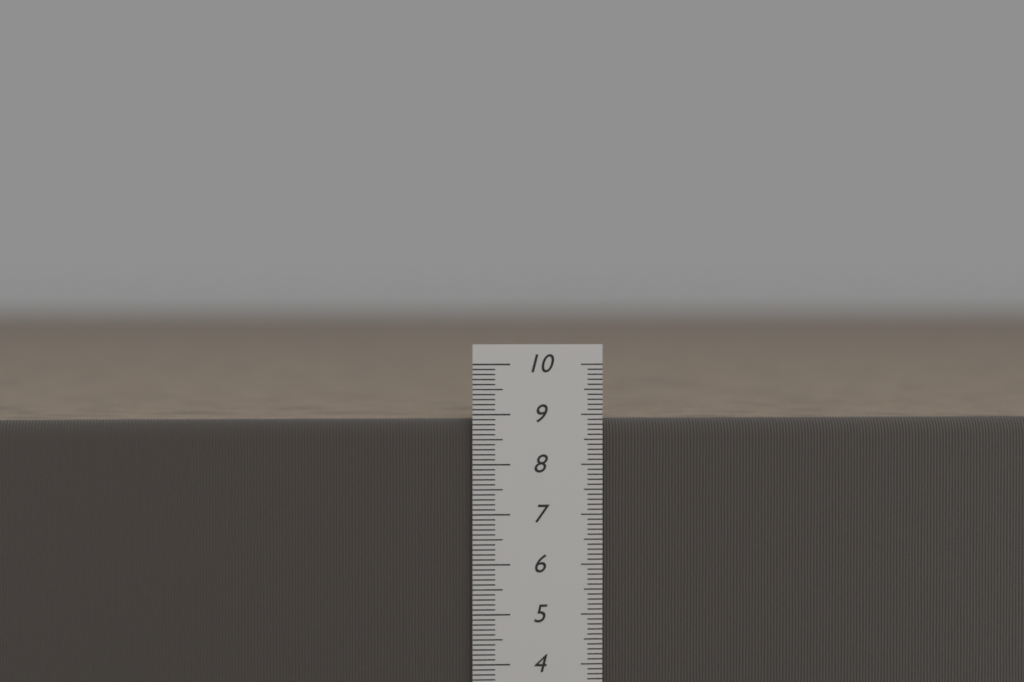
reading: 8.9 cm
